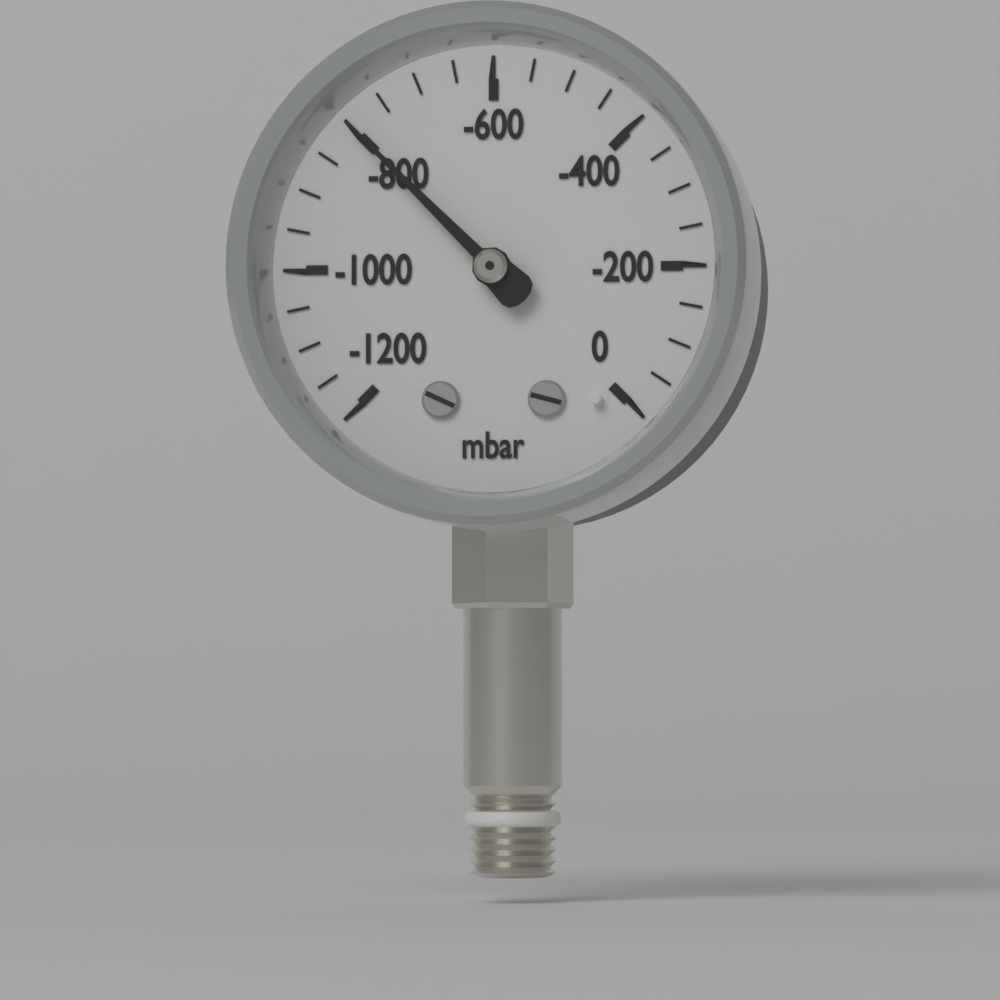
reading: -800 mbar
